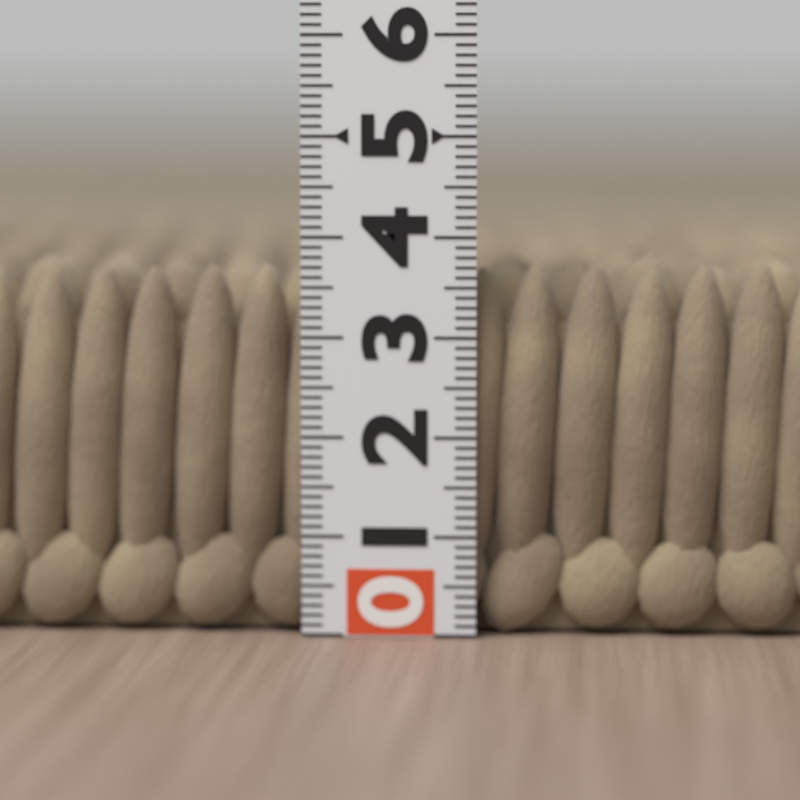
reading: 3.8 (no unit)
